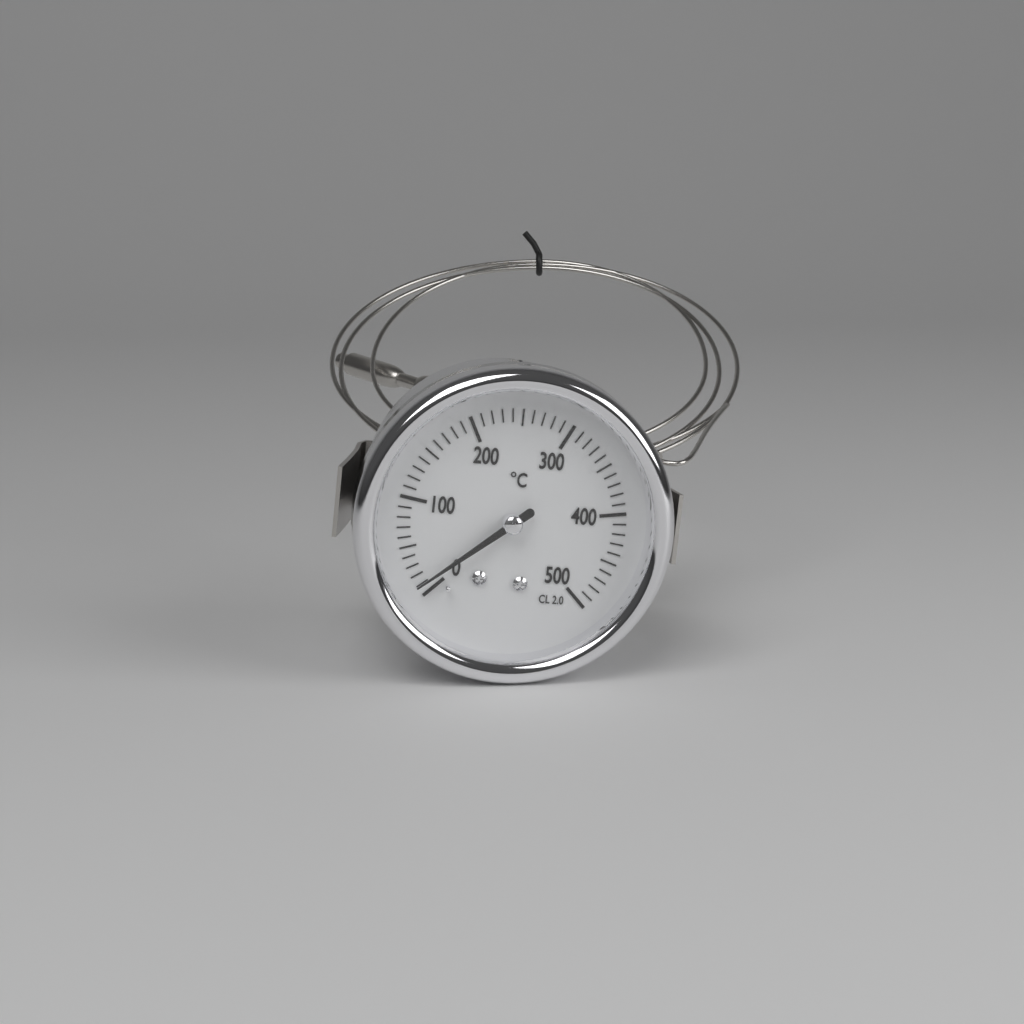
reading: 10 °C
